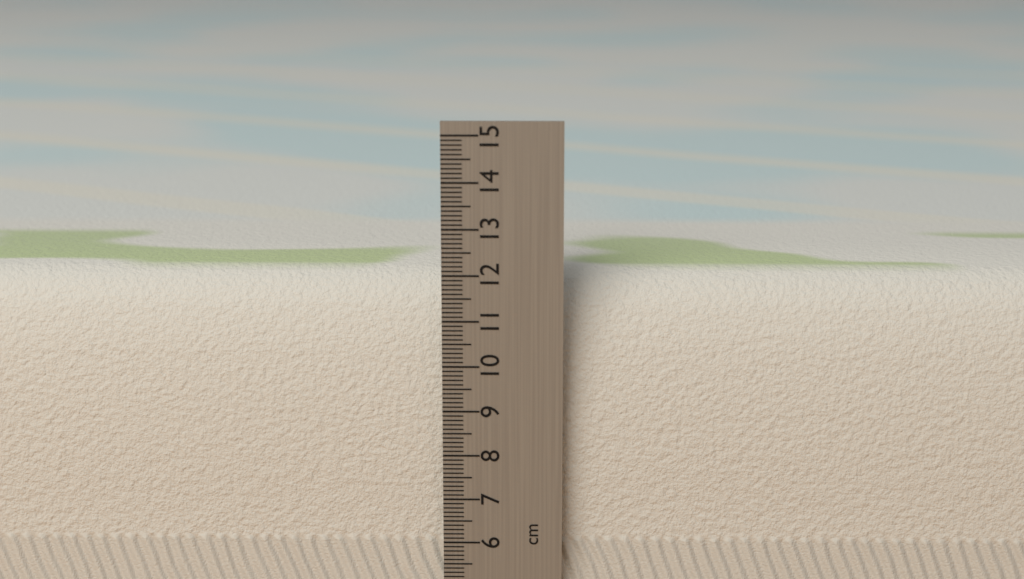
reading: 11.9 cm
